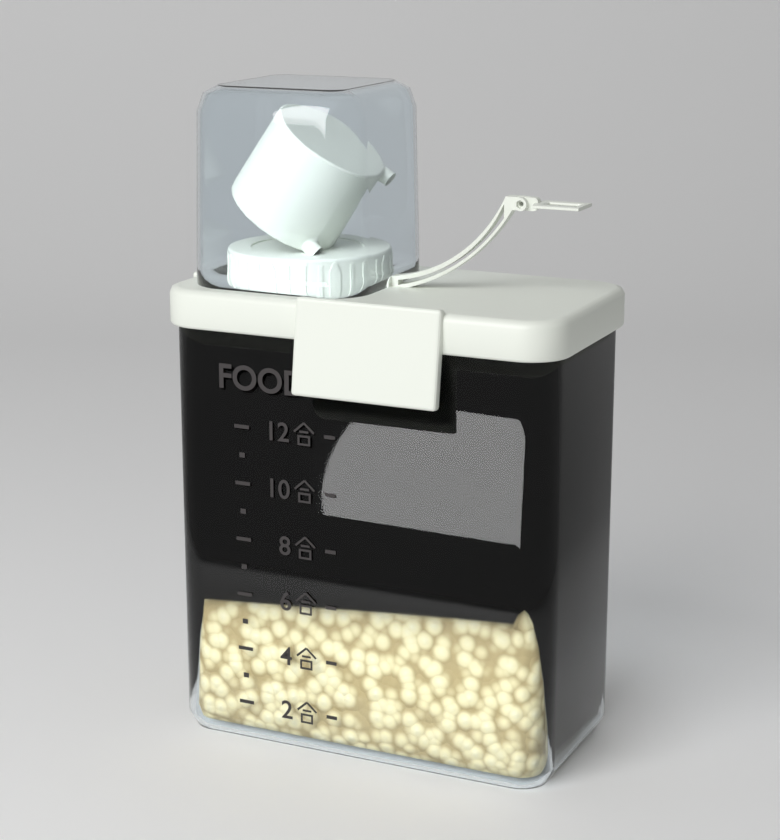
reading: 6 合
